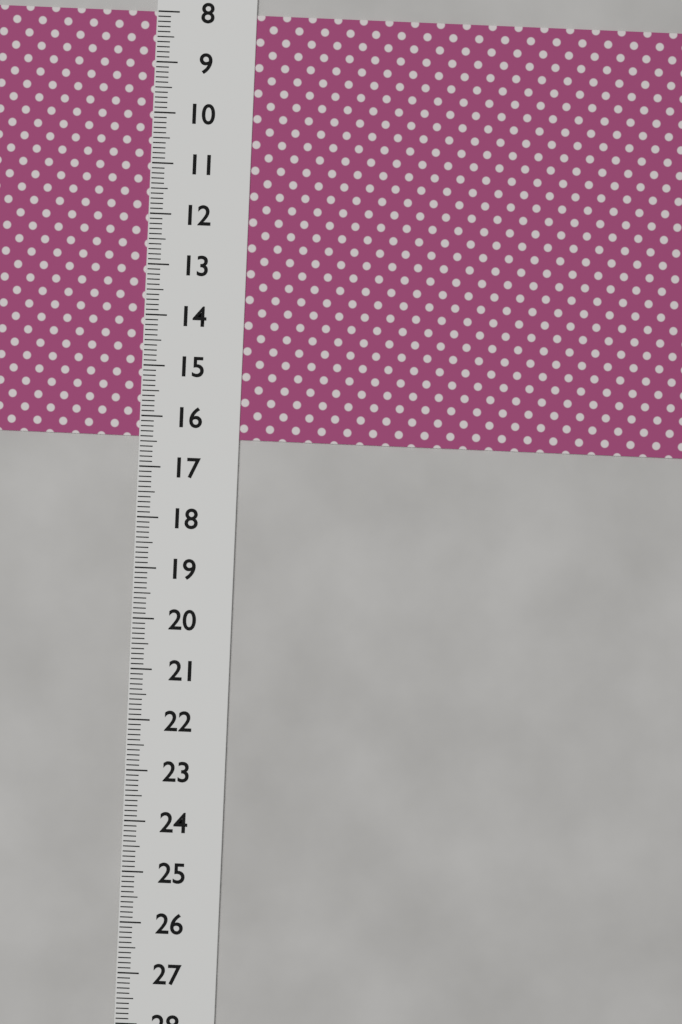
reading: 16.4 (no unit)
